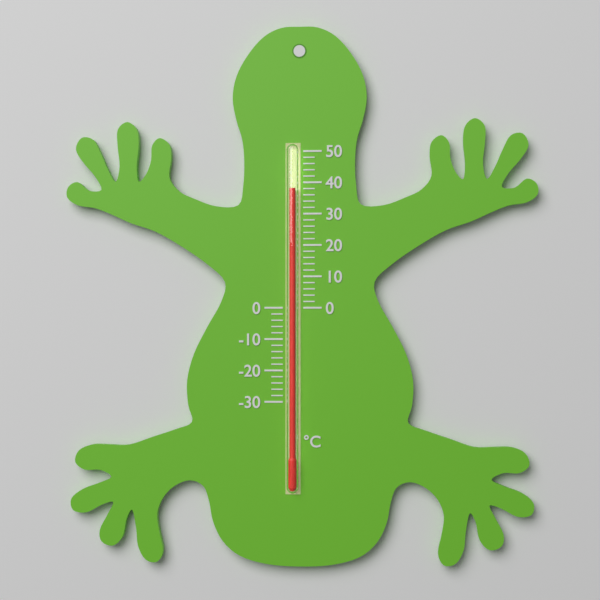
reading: 38 °C
